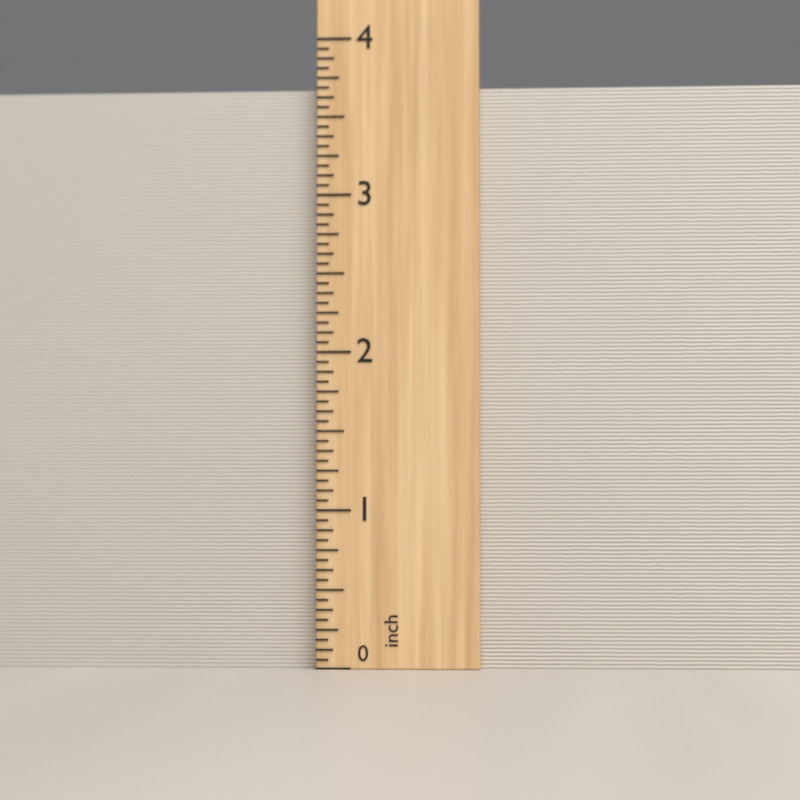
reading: 3.6875 inch
